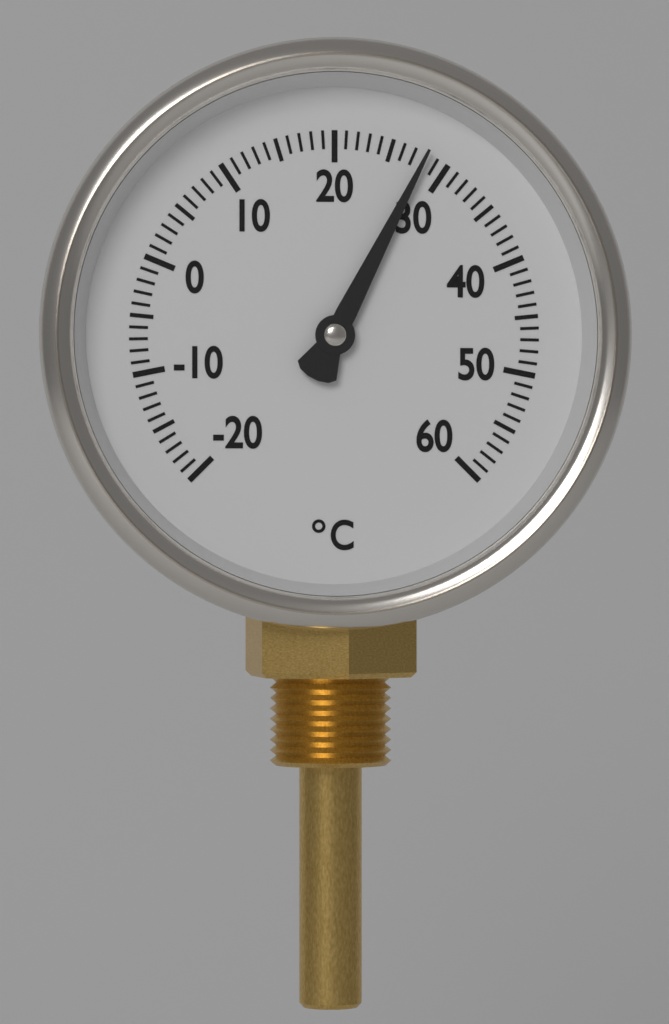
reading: 28 °C
